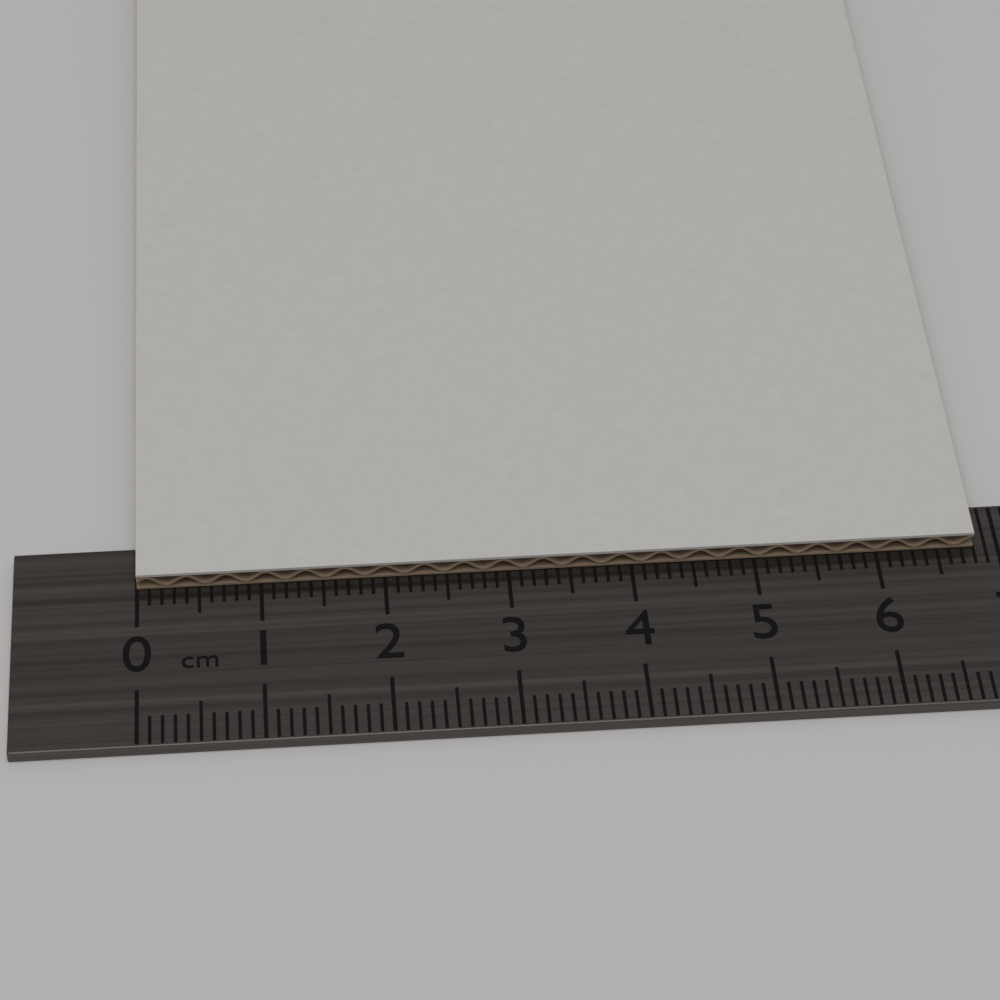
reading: 6.8 cm
